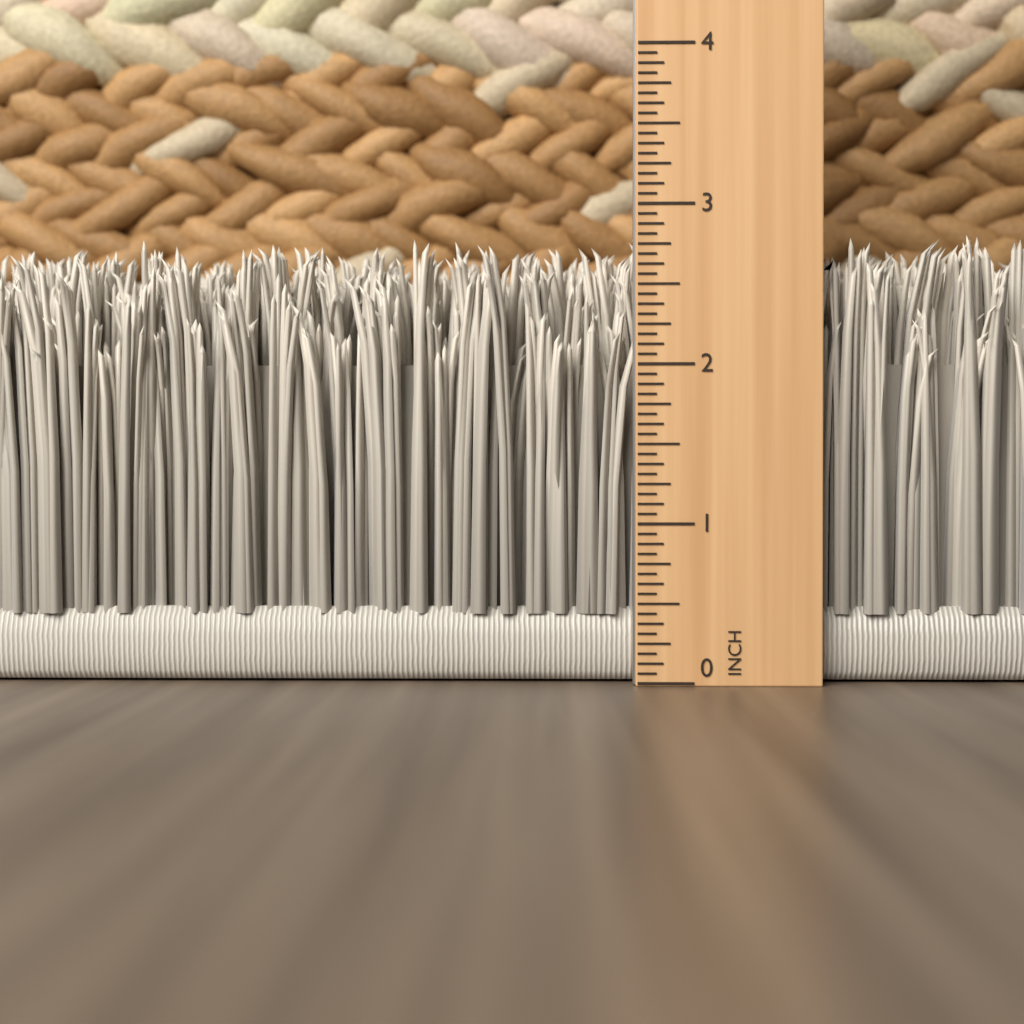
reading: 2.8125 in
